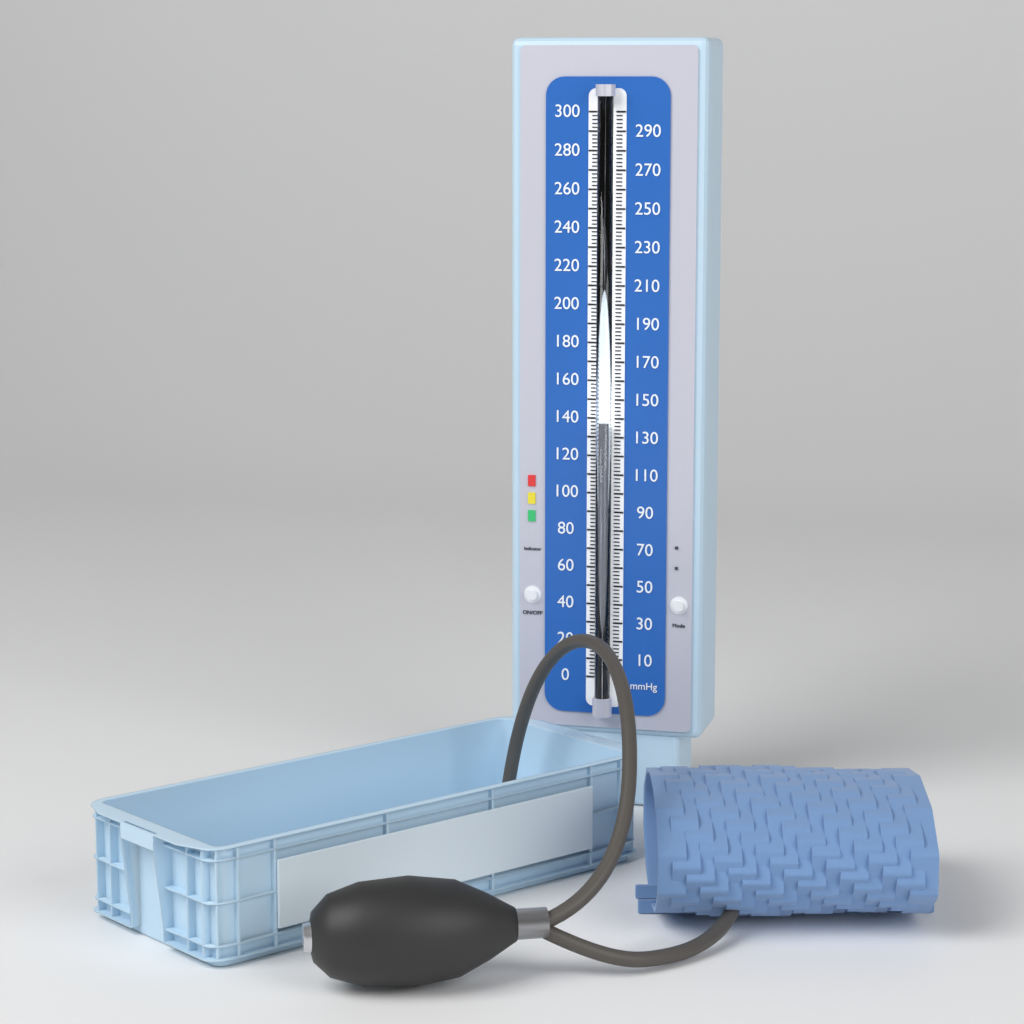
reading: 138 mmHg
